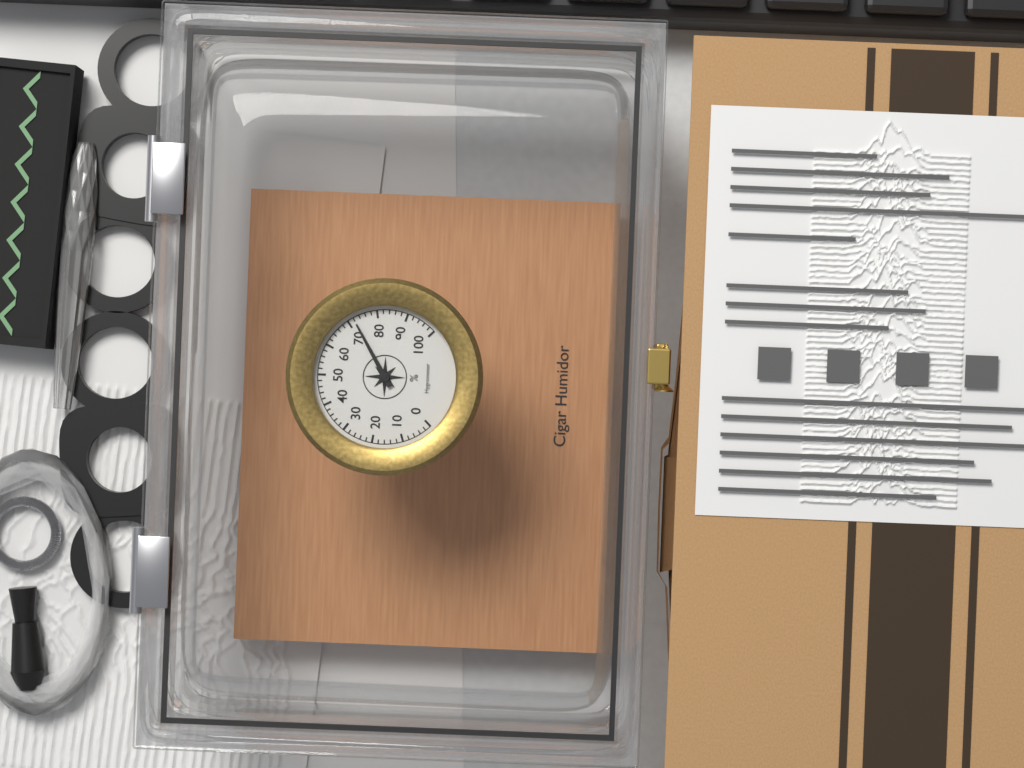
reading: 72 %
